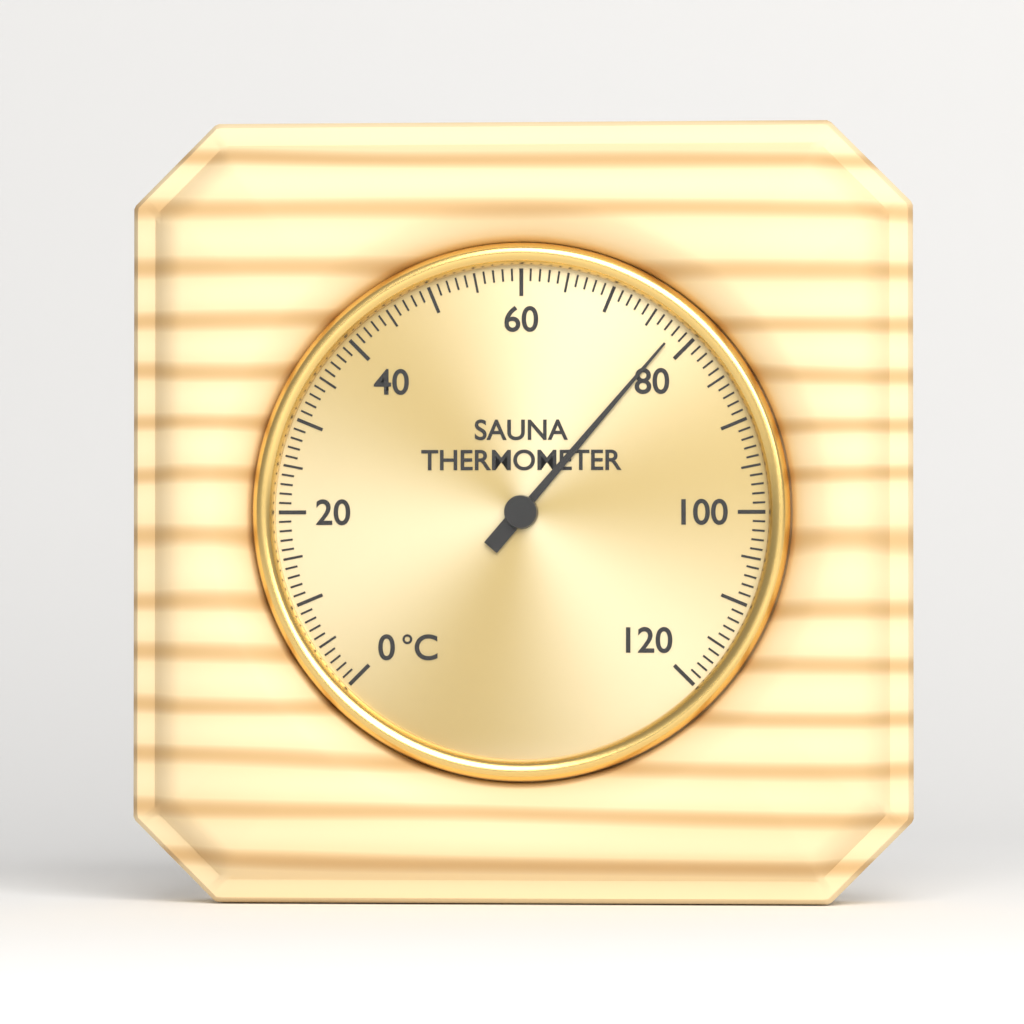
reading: 78 °C
